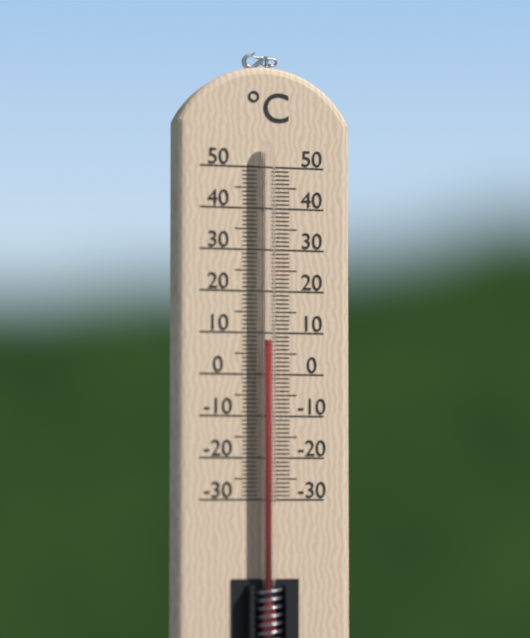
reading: 8 °C
